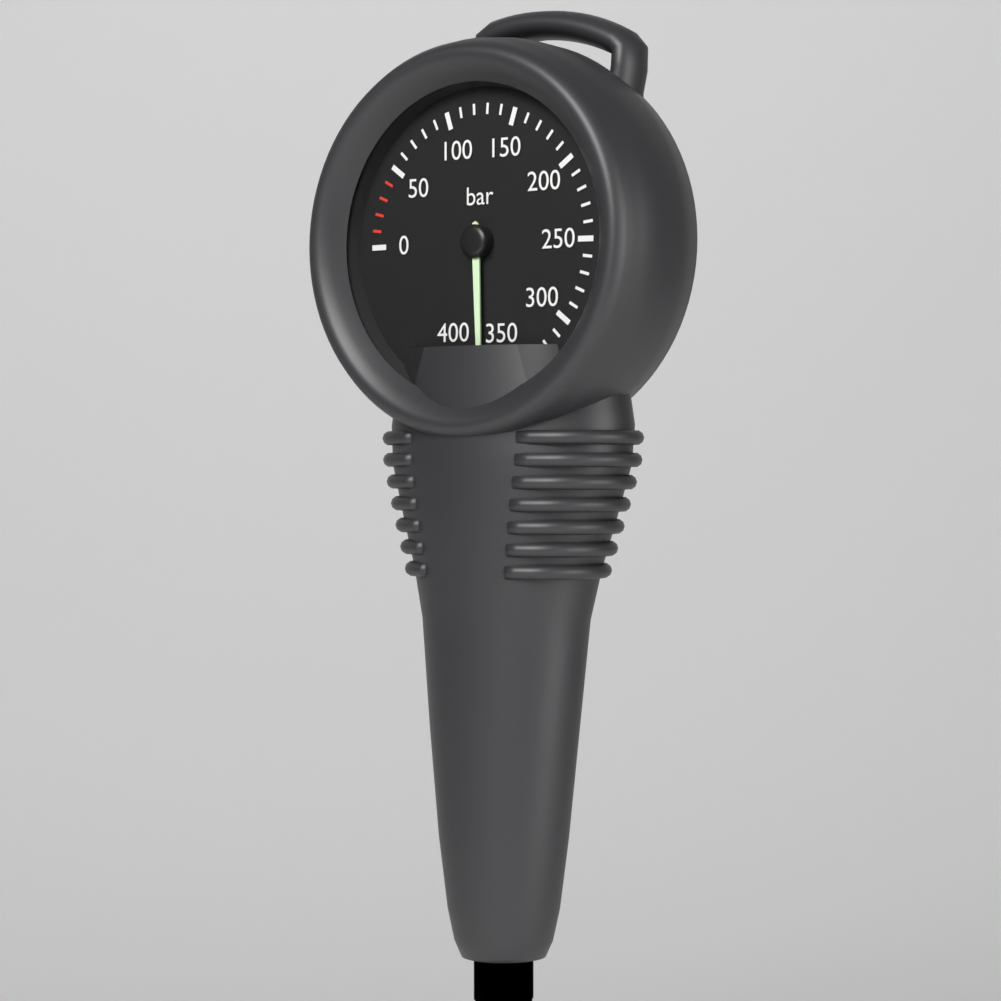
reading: 370 bar
